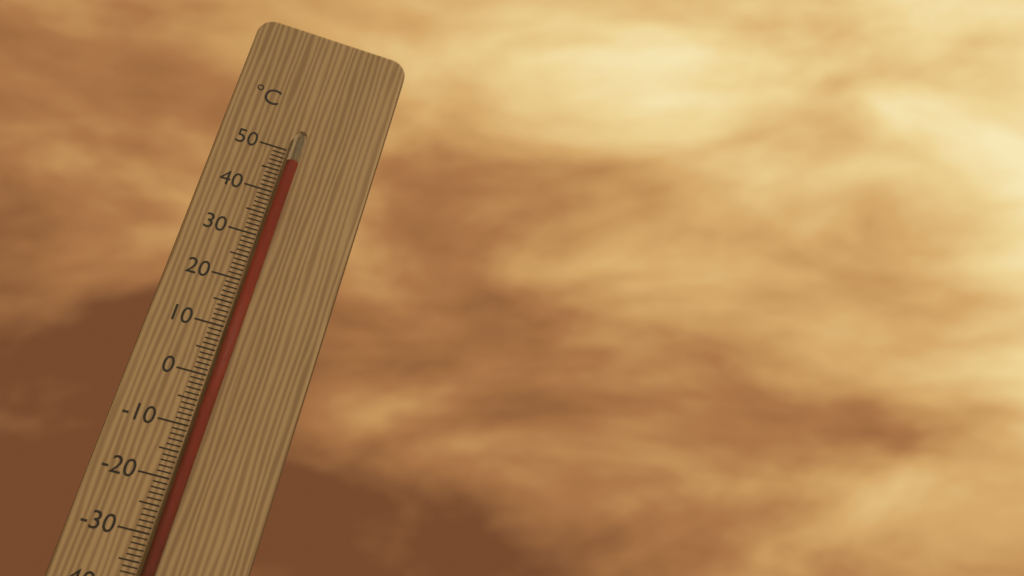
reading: 47 °C
